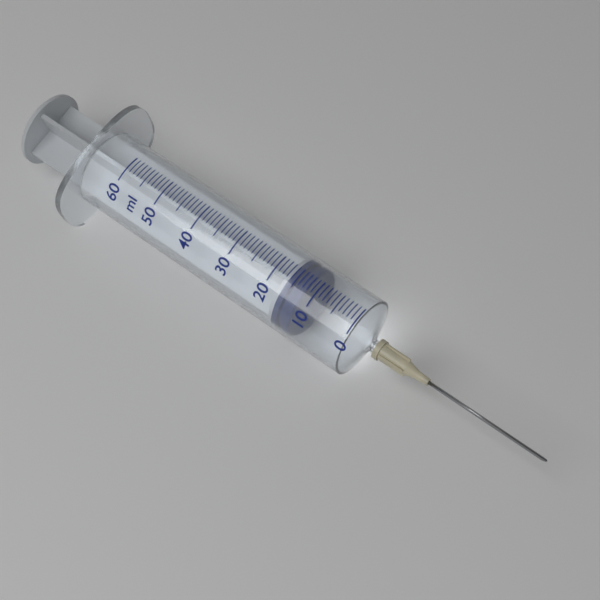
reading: 12 ml
